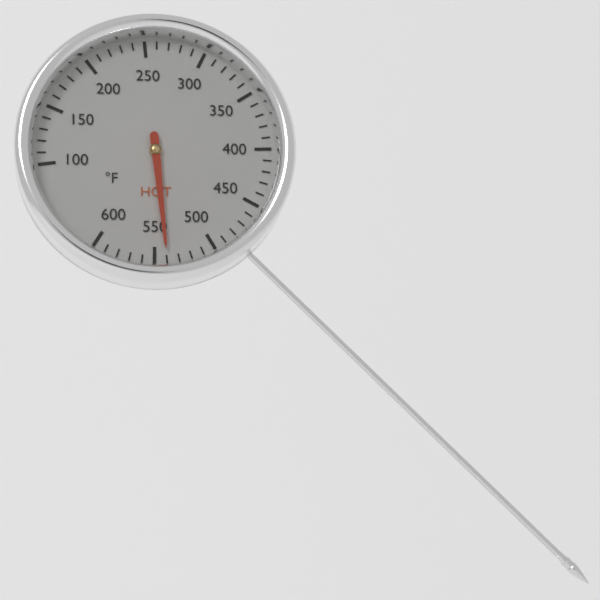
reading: 540 °F
